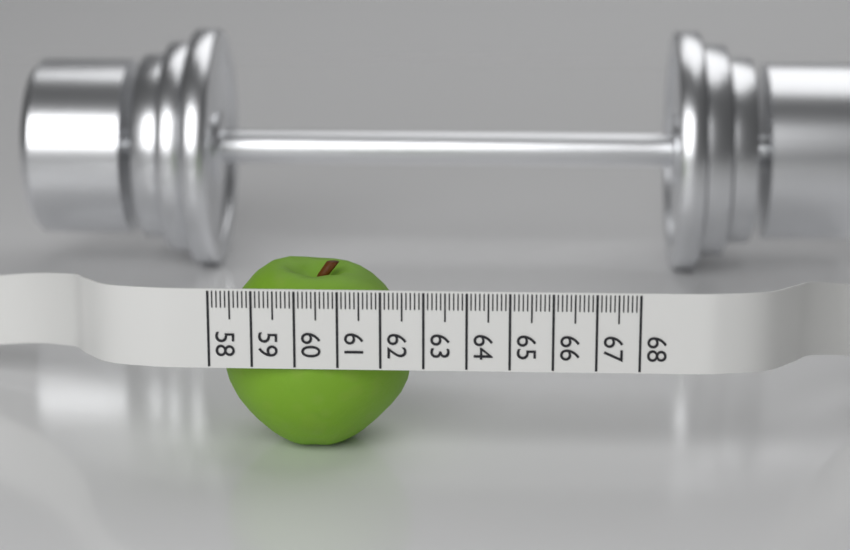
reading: 62.6 (no unit)
